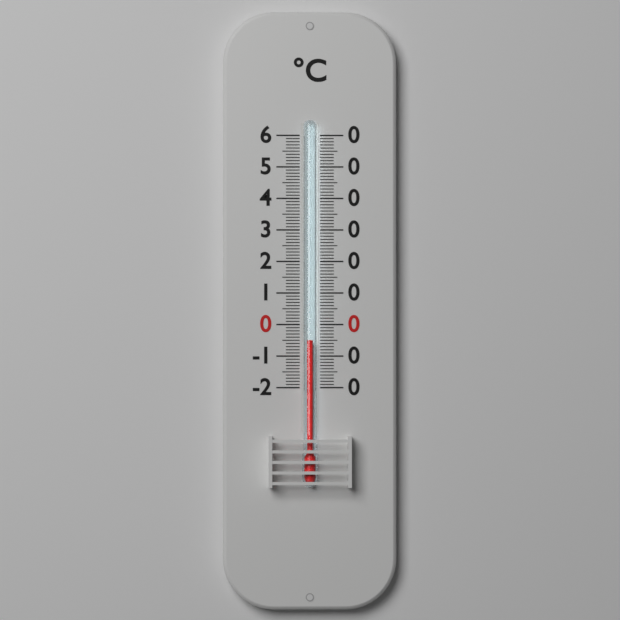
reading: -5 °C
